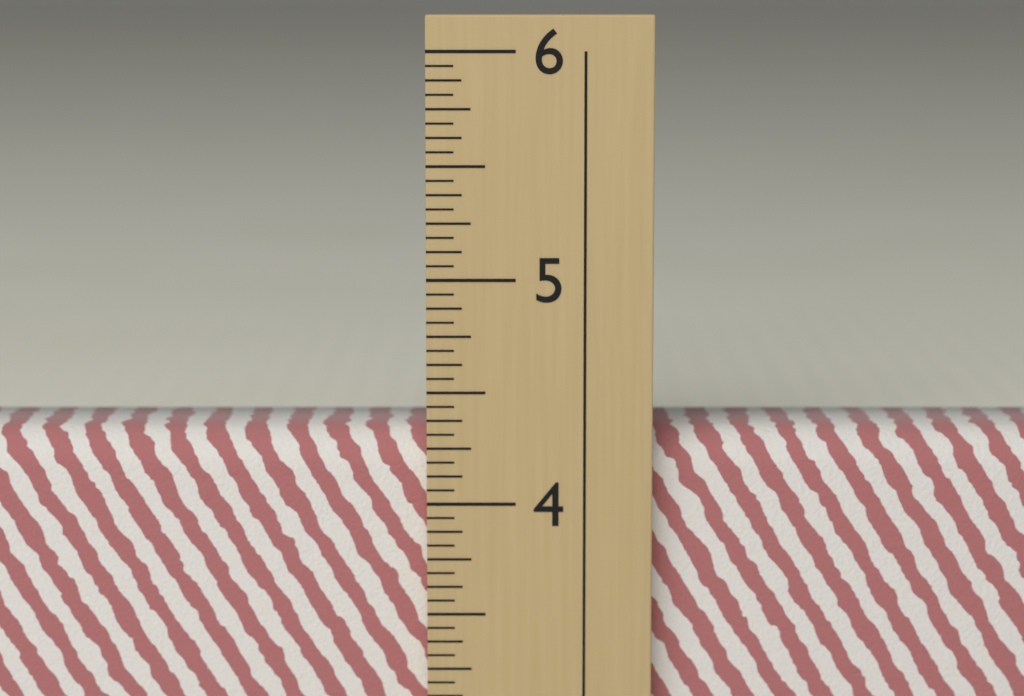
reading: 4.3125 in
